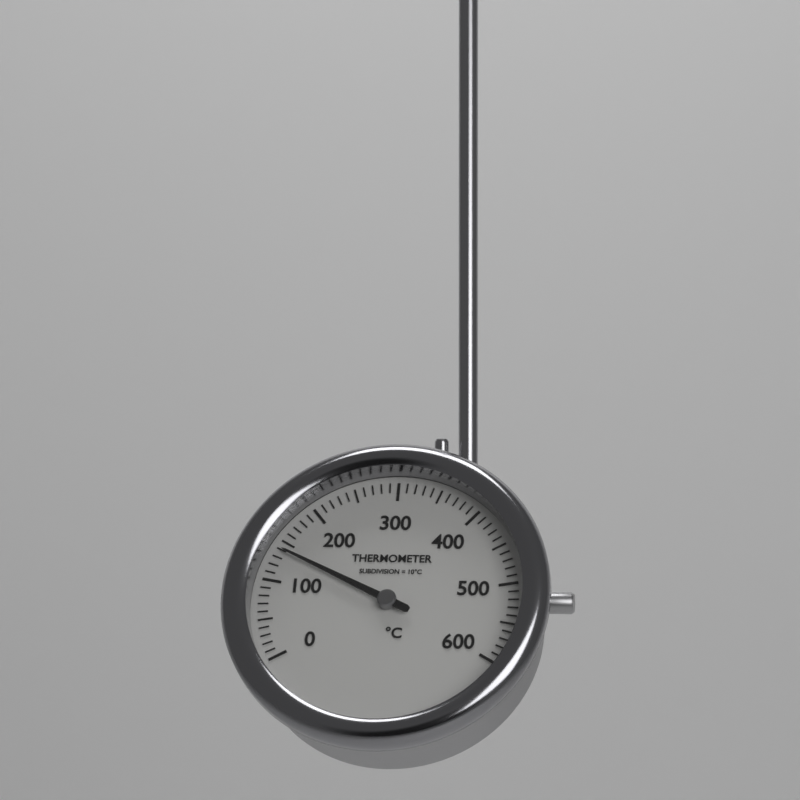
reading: 140 °C
